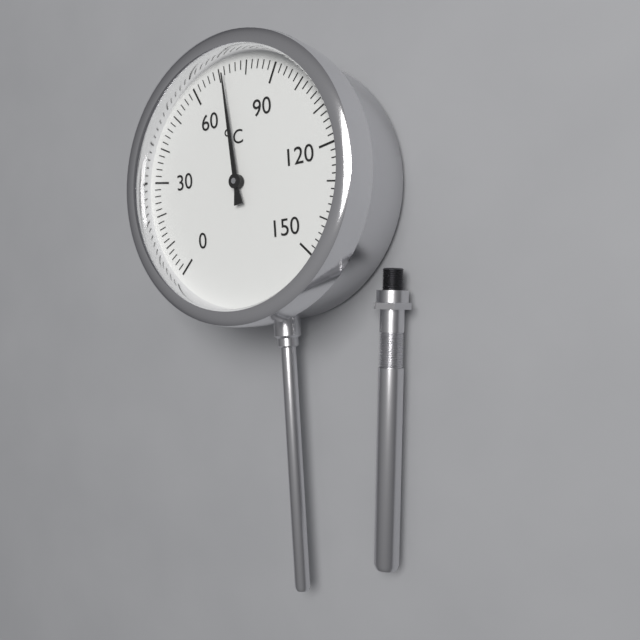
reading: 72 °C
